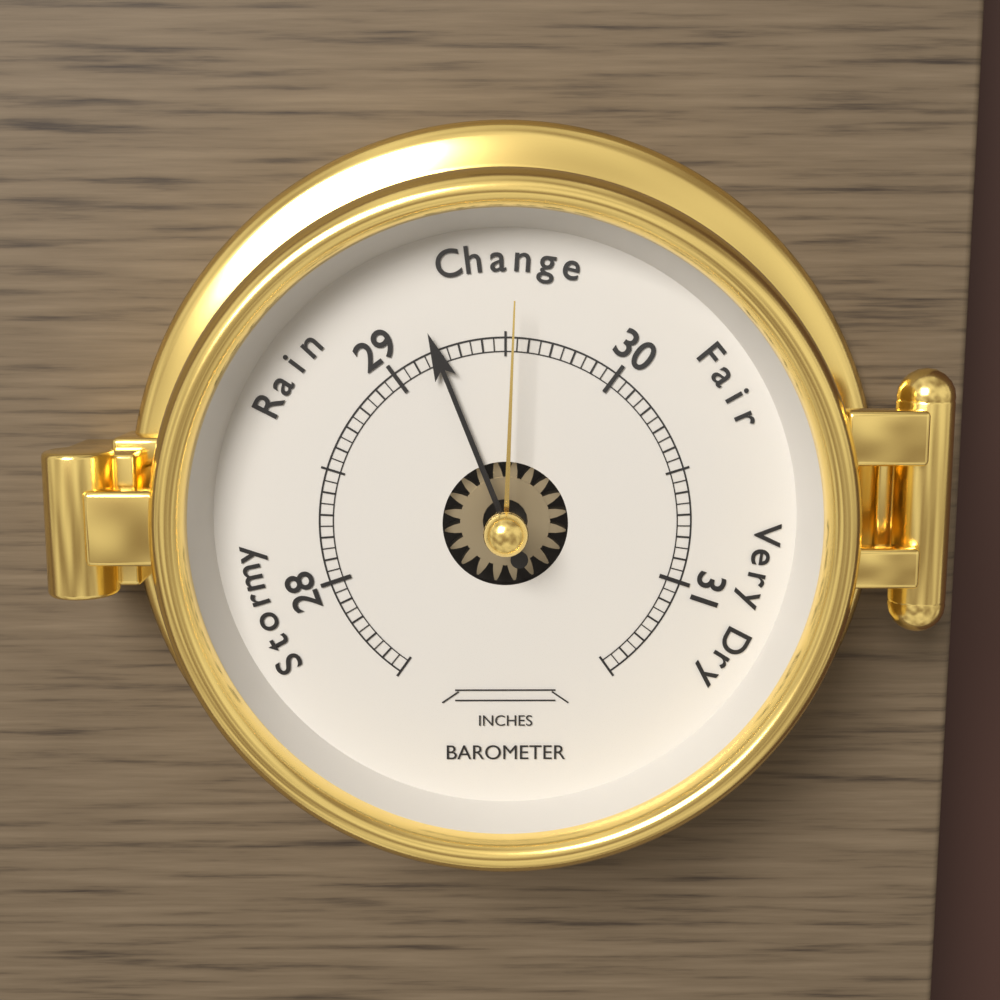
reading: 29.20 inches
